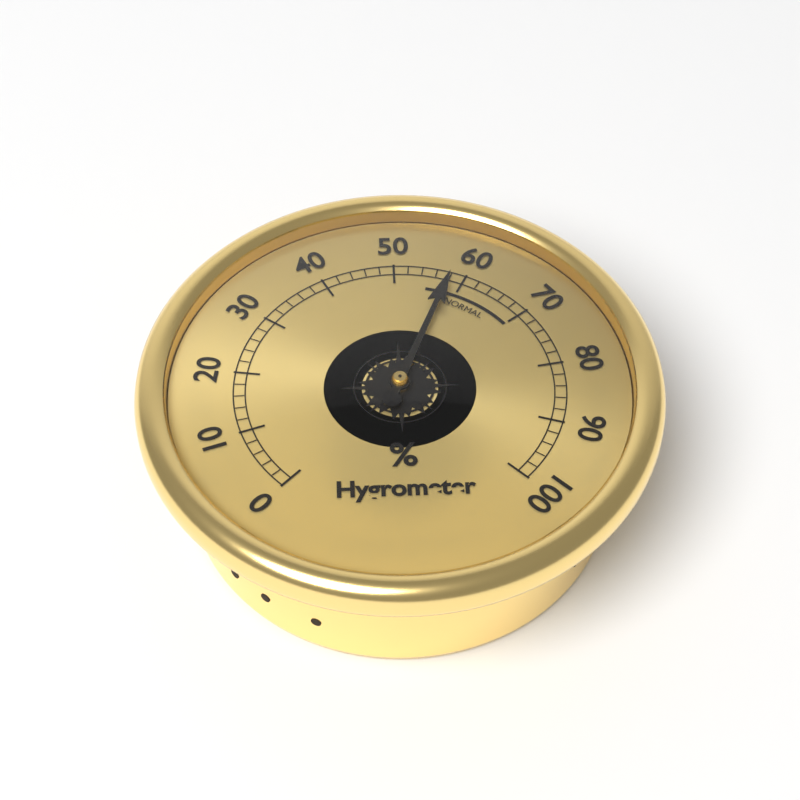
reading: 58 %
